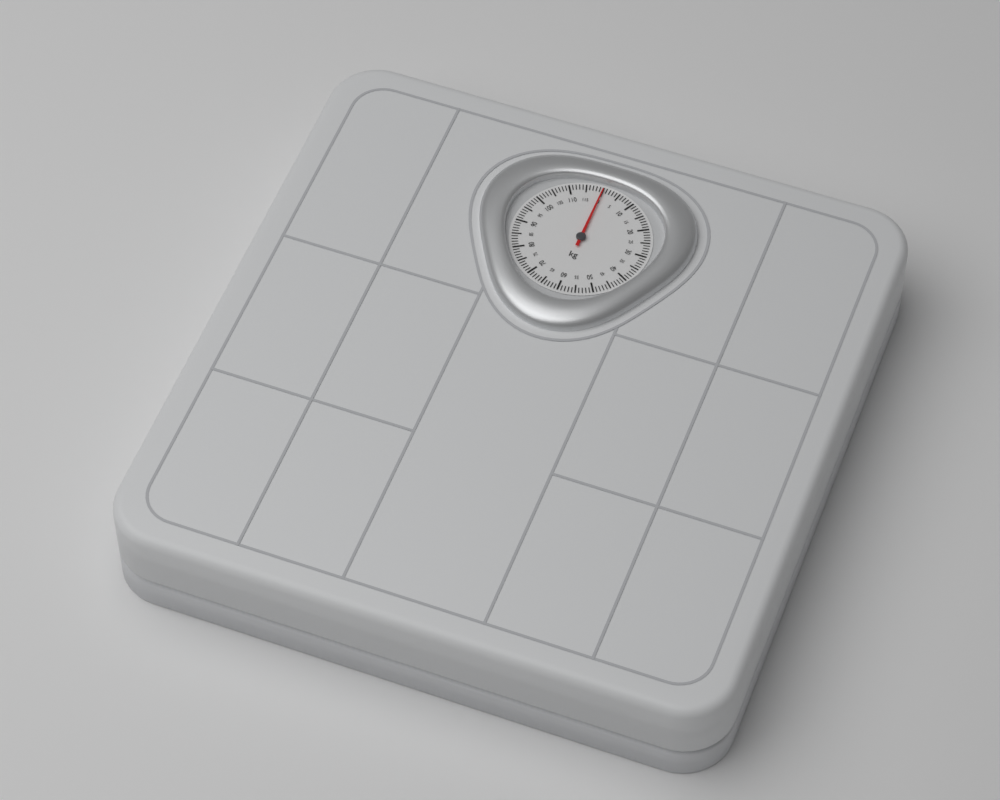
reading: 0 kg
